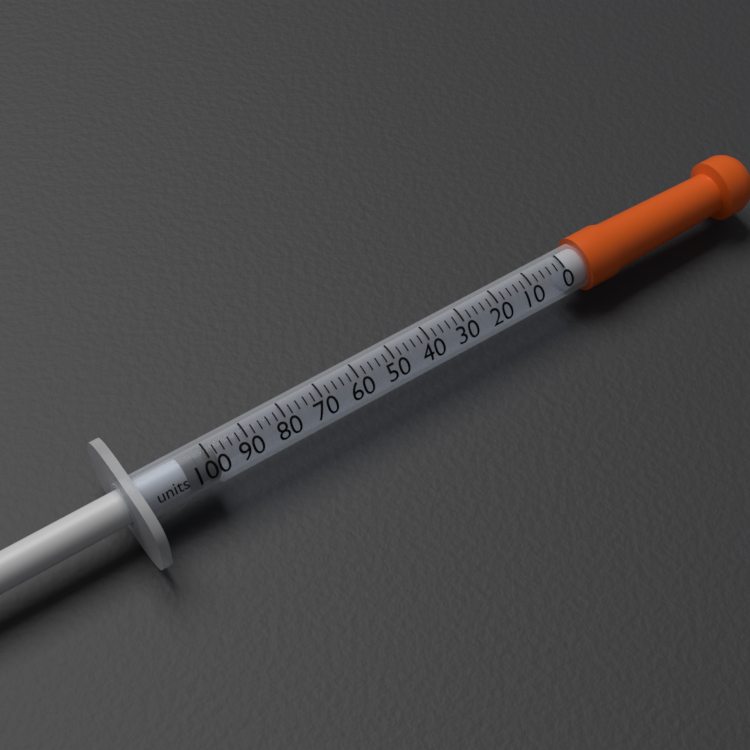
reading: 98 units
